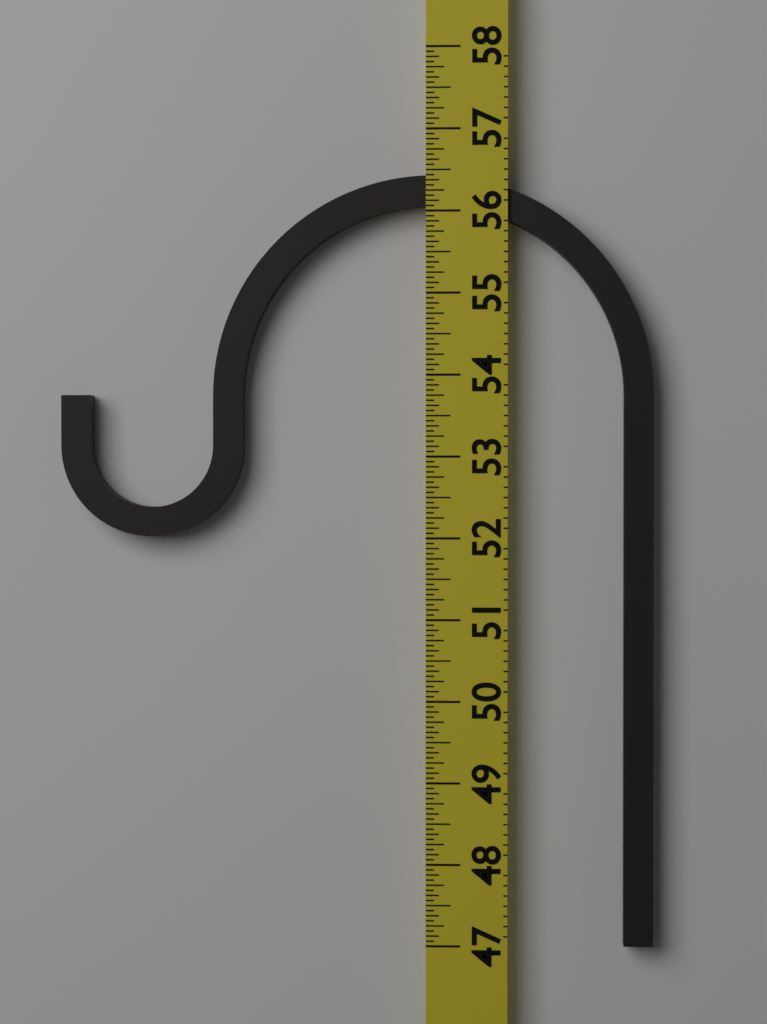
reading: 56.4375 (no unit)
